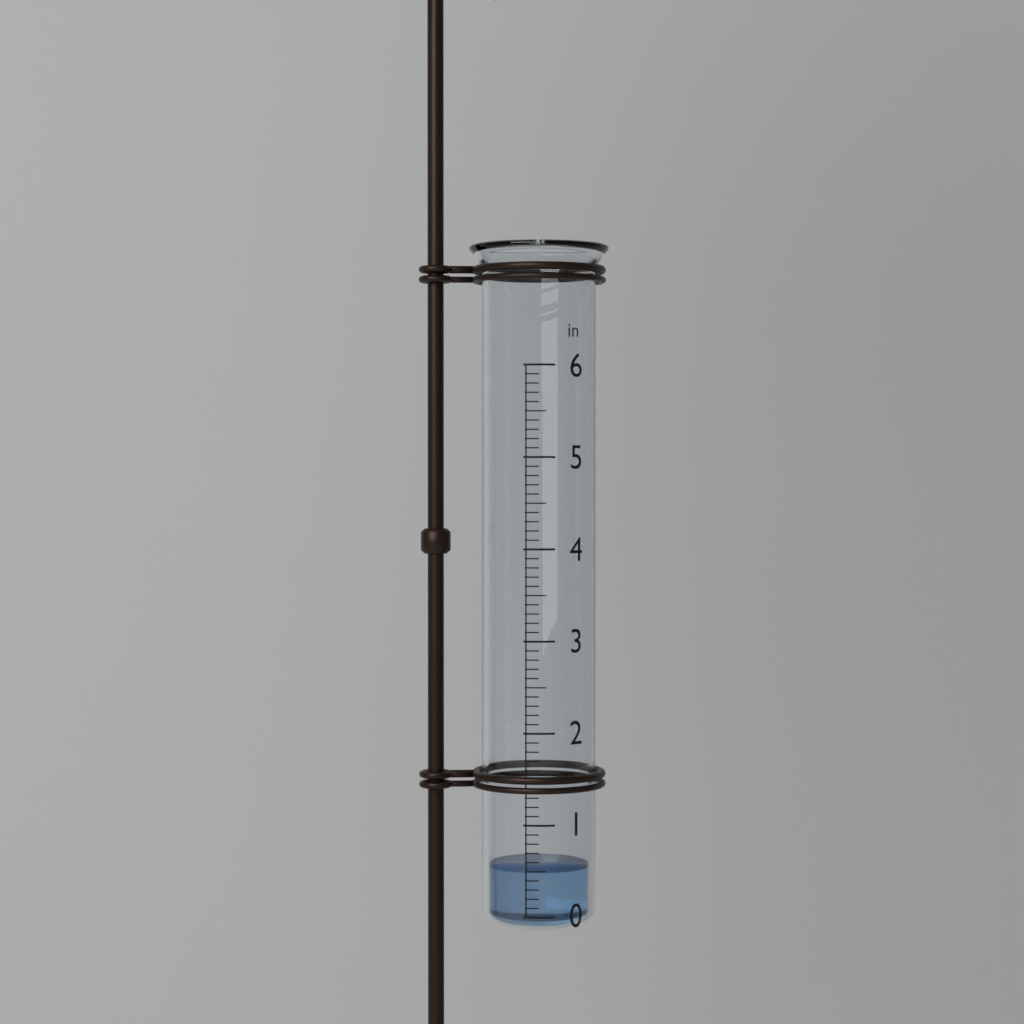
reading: 0.5 in
